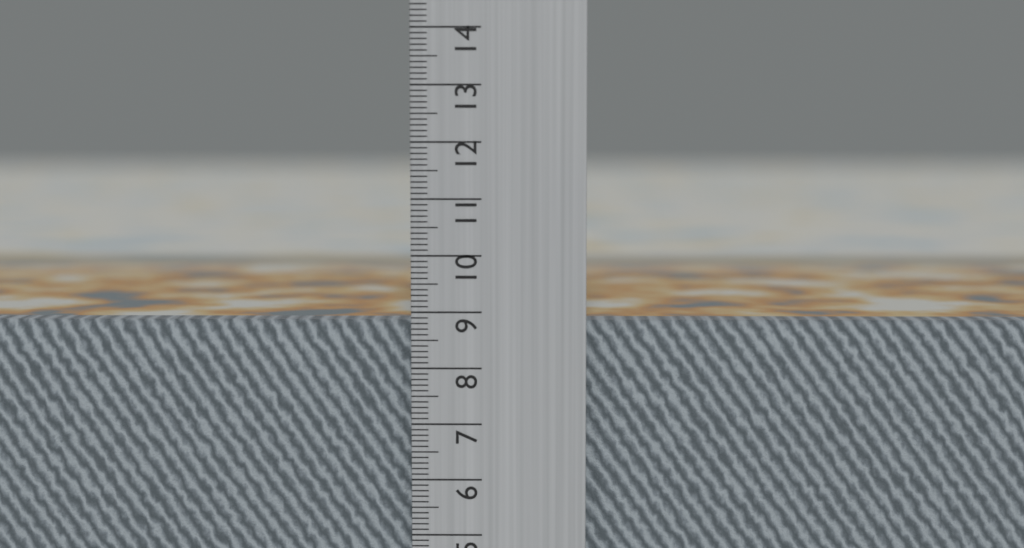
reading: 8.8 cm
